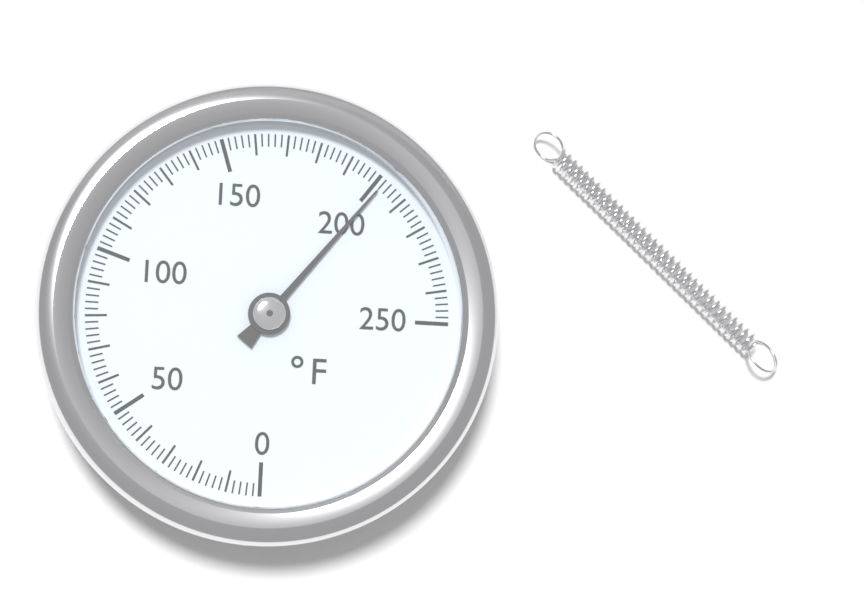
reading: 202 °F
